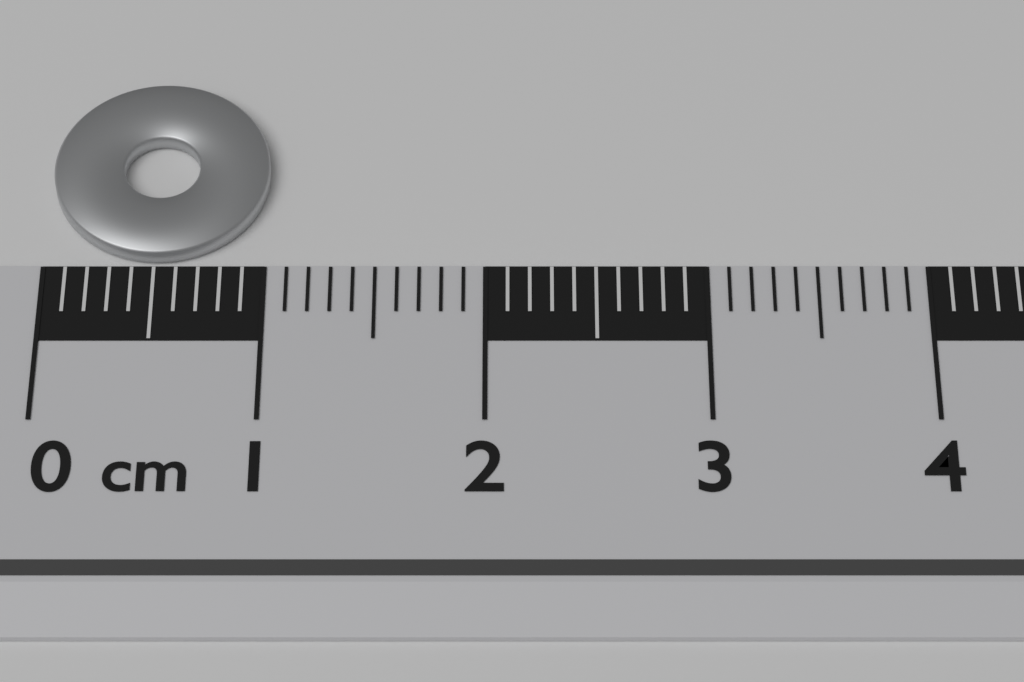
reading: 1.0 cm
